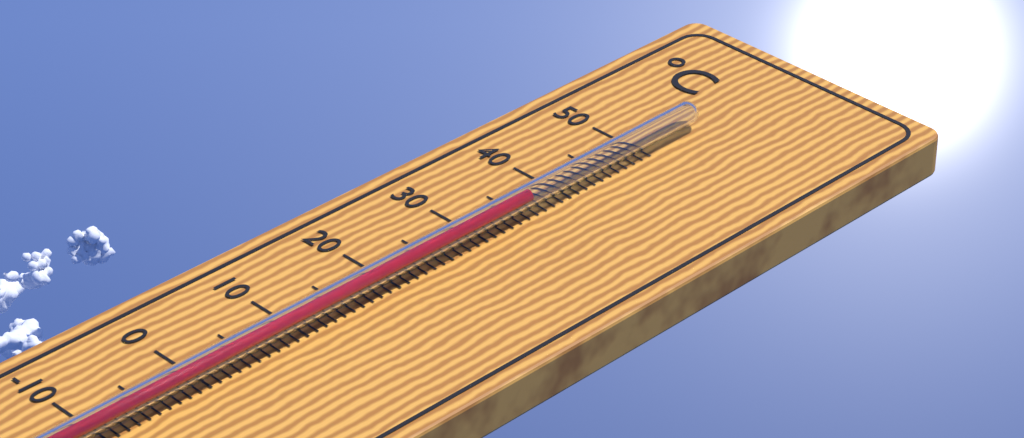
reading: 36 °C
